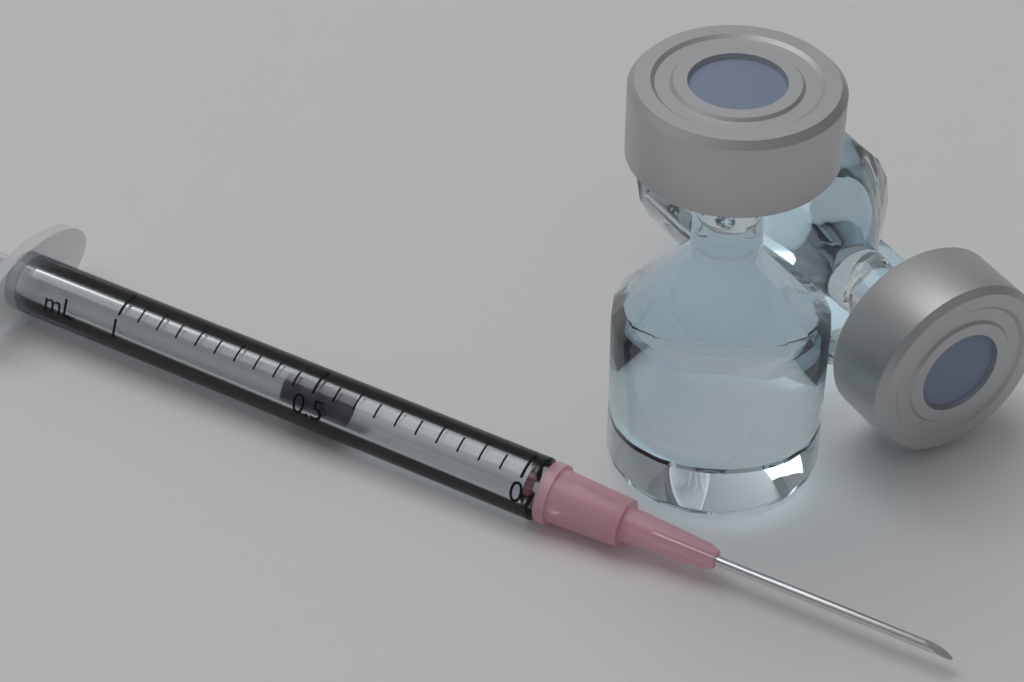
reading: 0.45 mL
